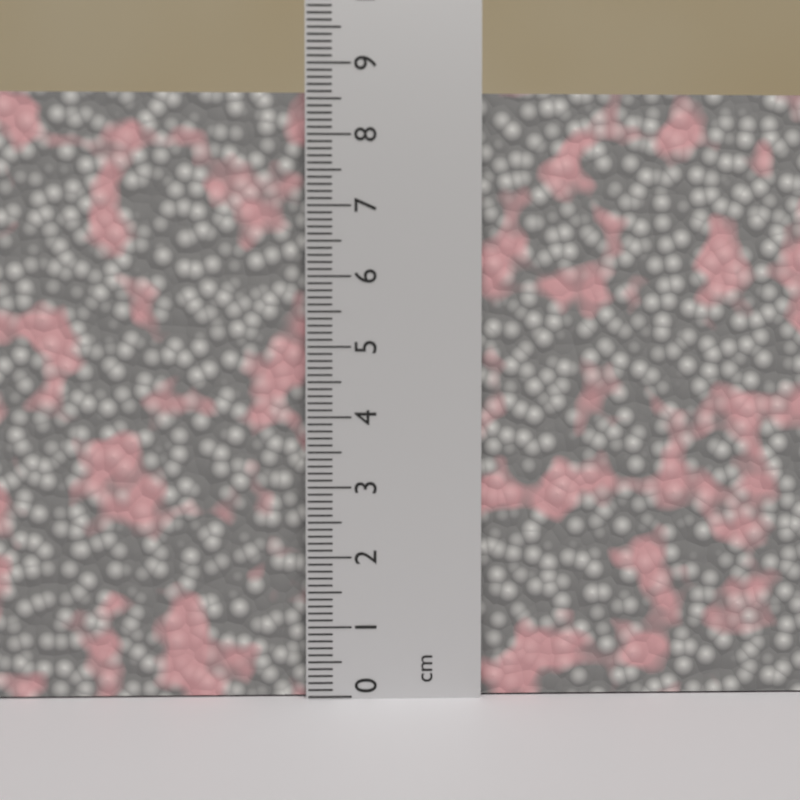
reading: 8.6 cm
